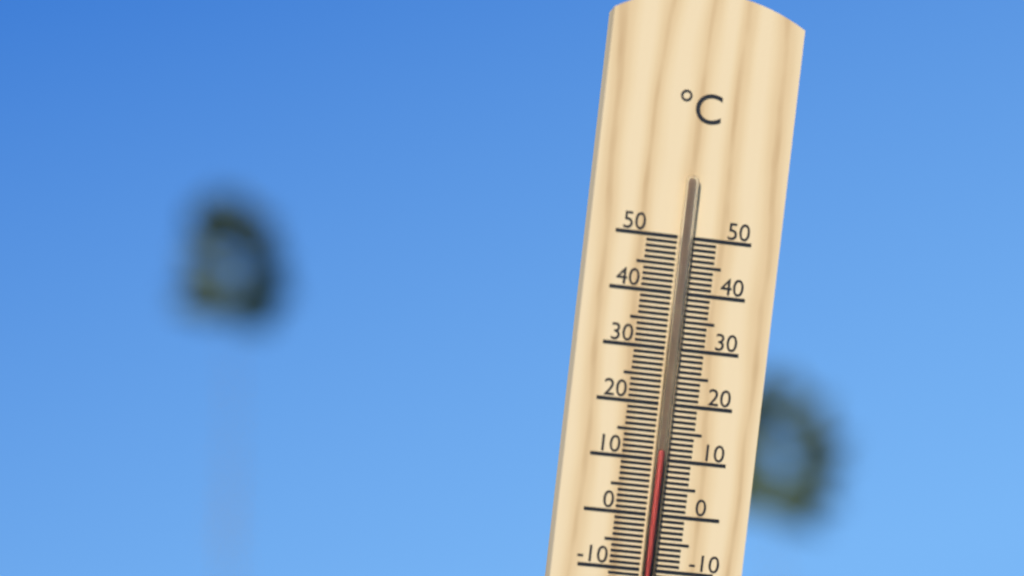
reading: 12 °C
